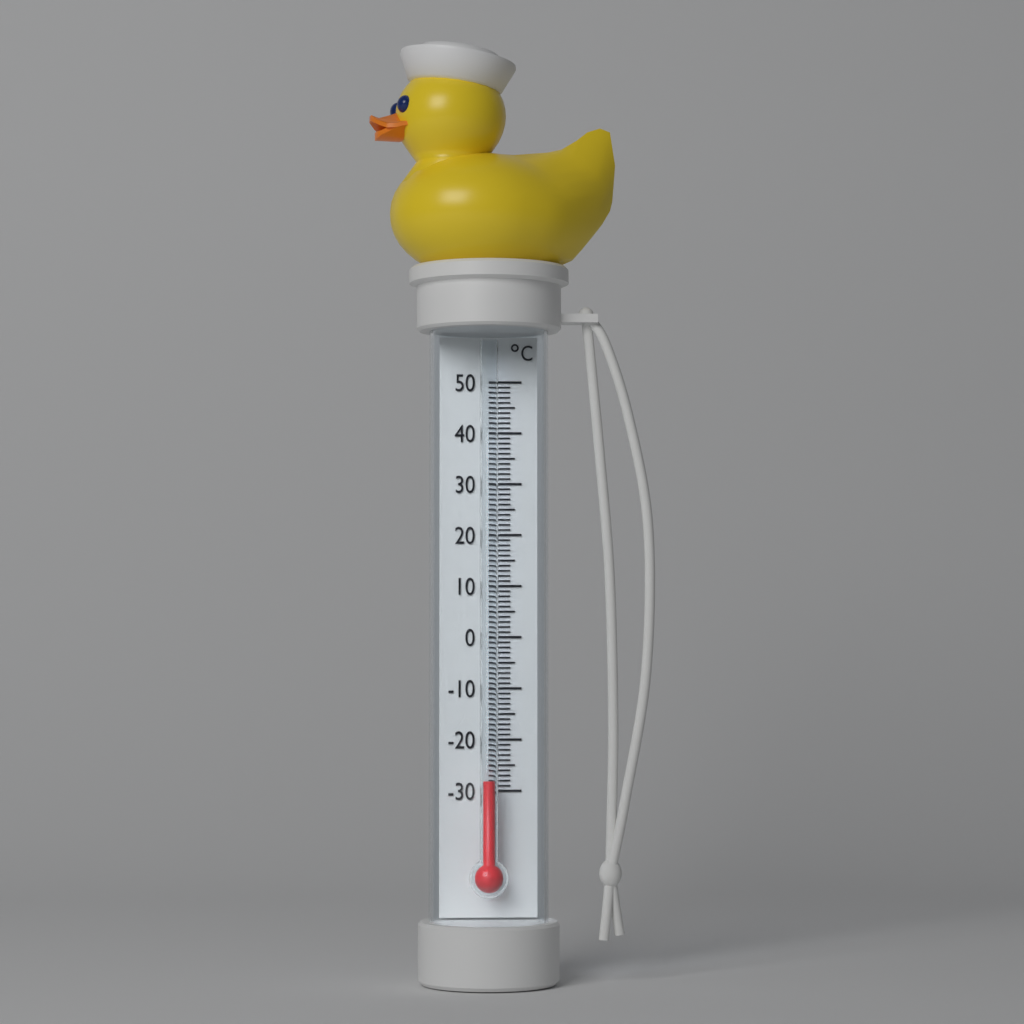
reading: -28 °C
